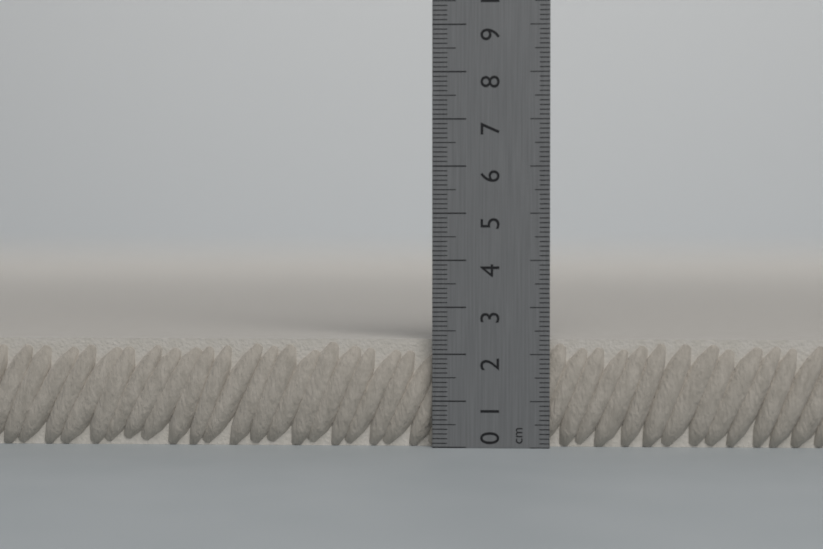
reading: 2.3 cm
